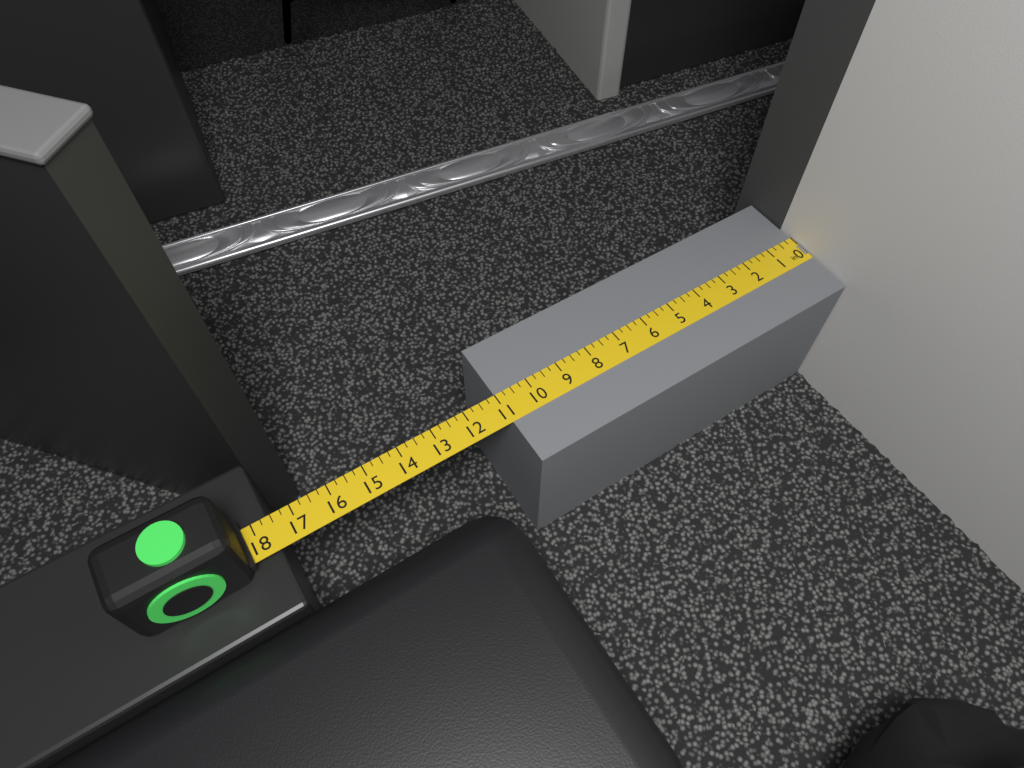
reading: 11.00 in
